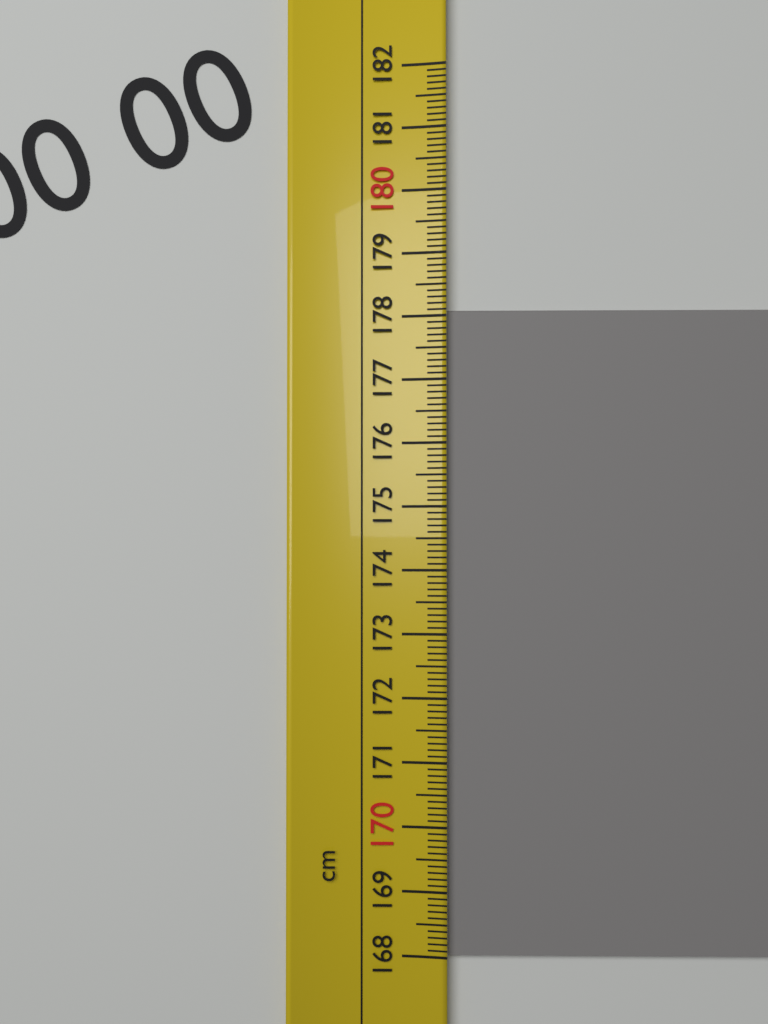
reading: 178.1 cm
